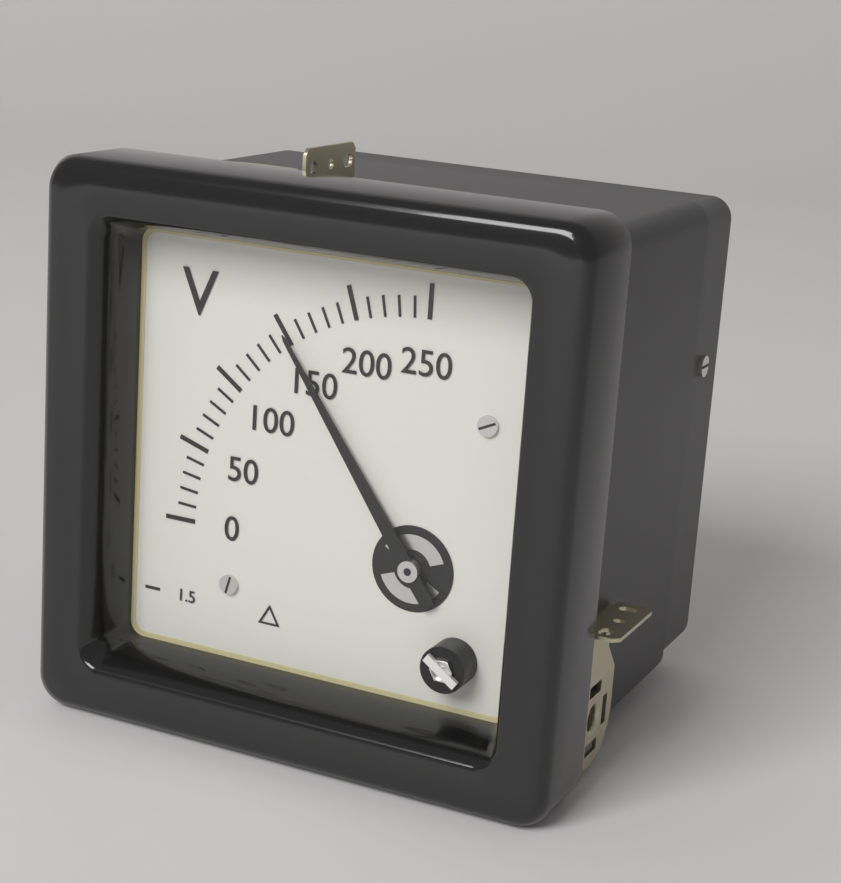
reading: 150 V
